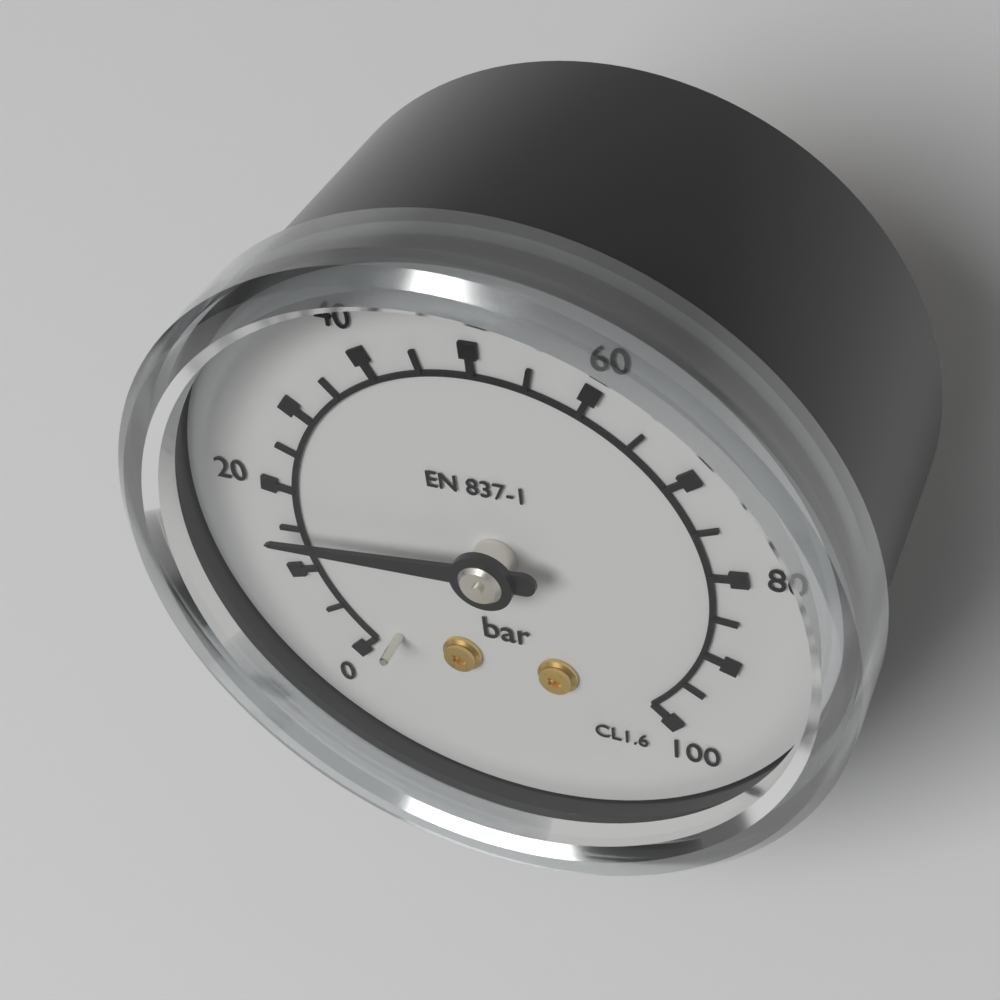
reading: 15 bar
